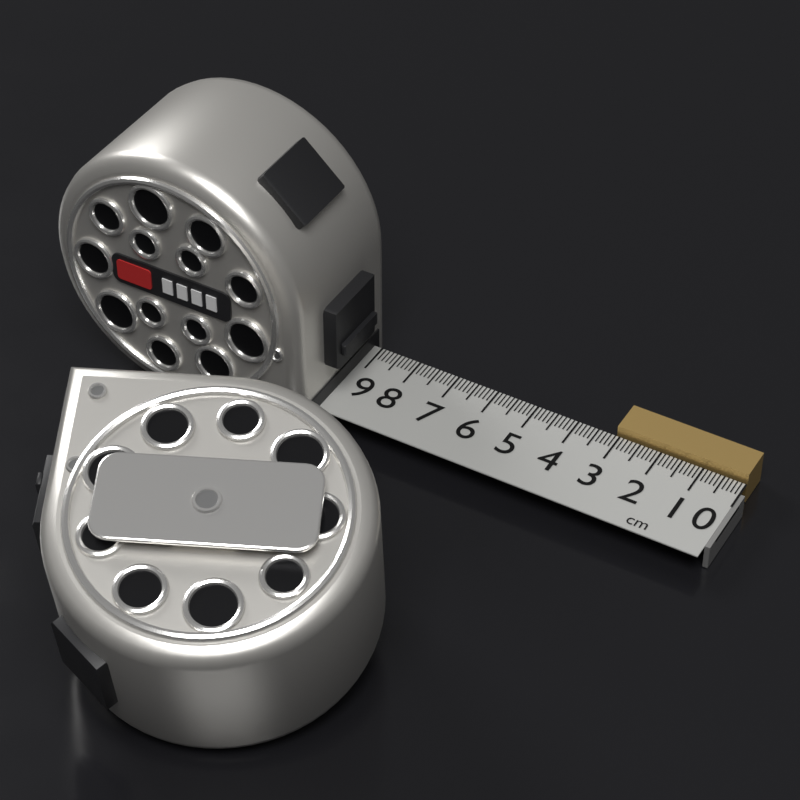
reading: 3.1 cm
